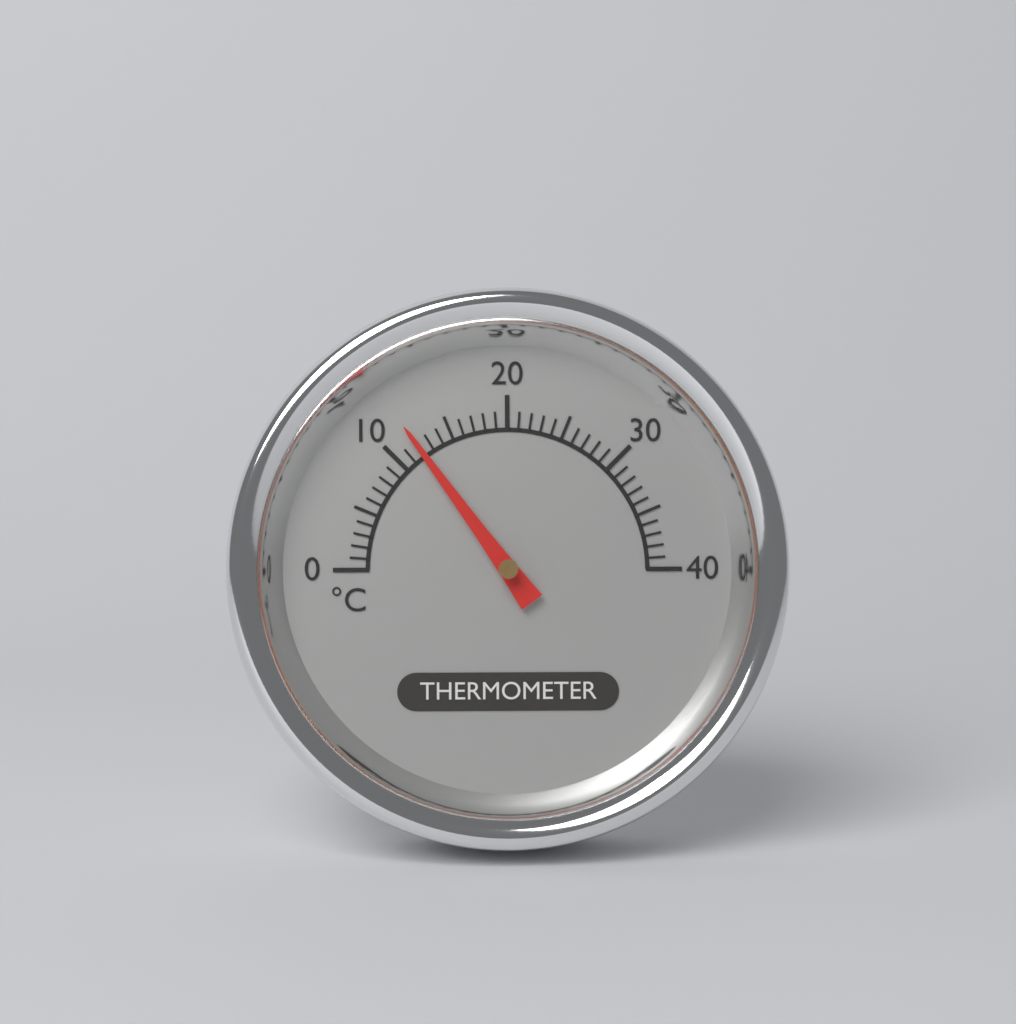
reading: 12 °C
